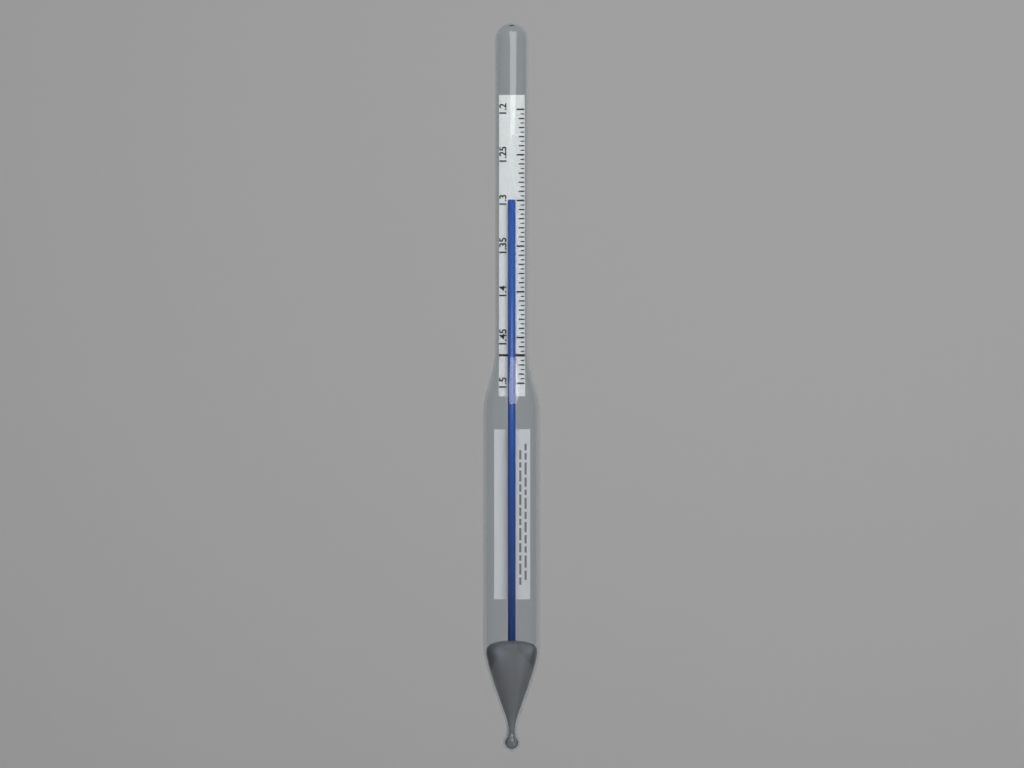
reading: 1.300 (no unit)
